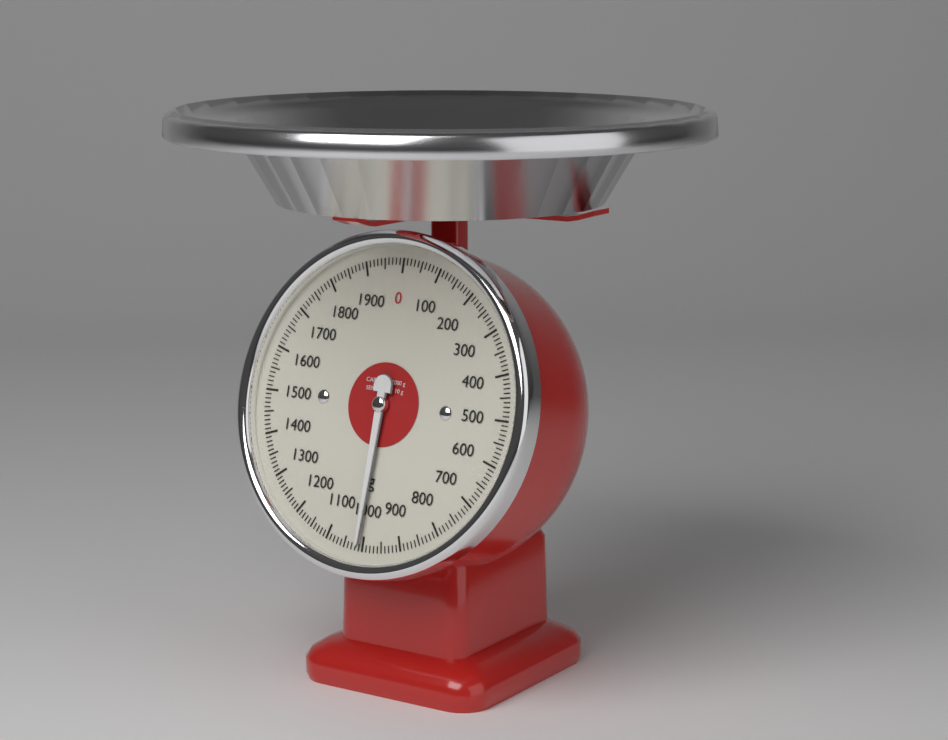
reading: 1010 g
